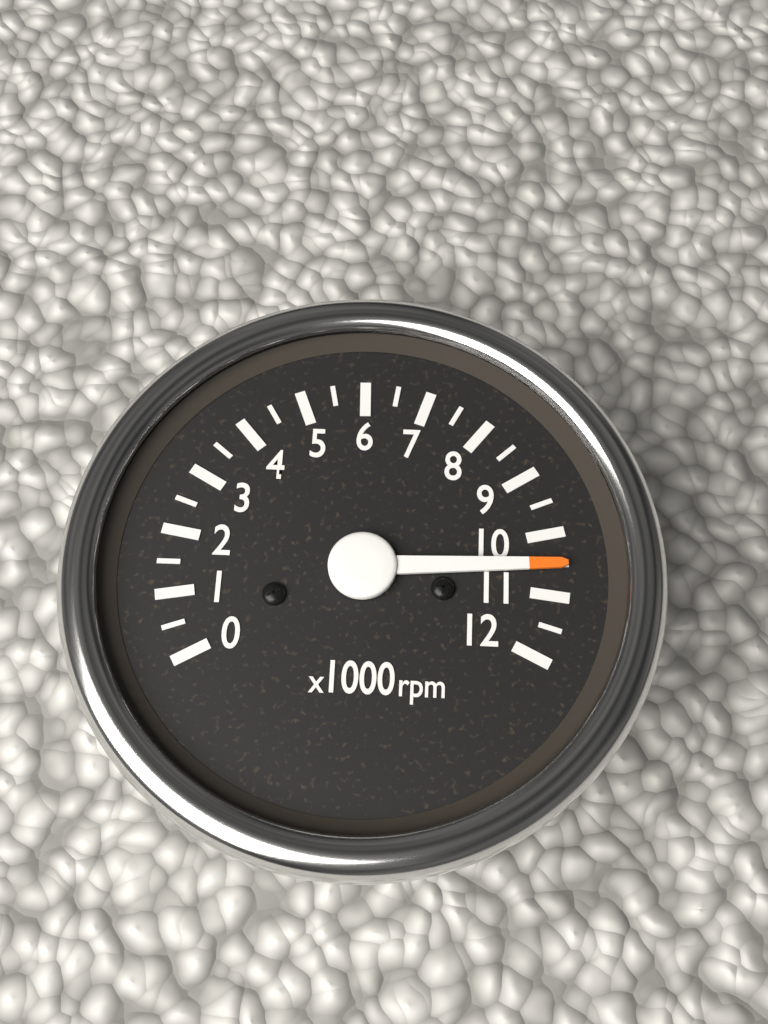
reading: 10500 rpm
